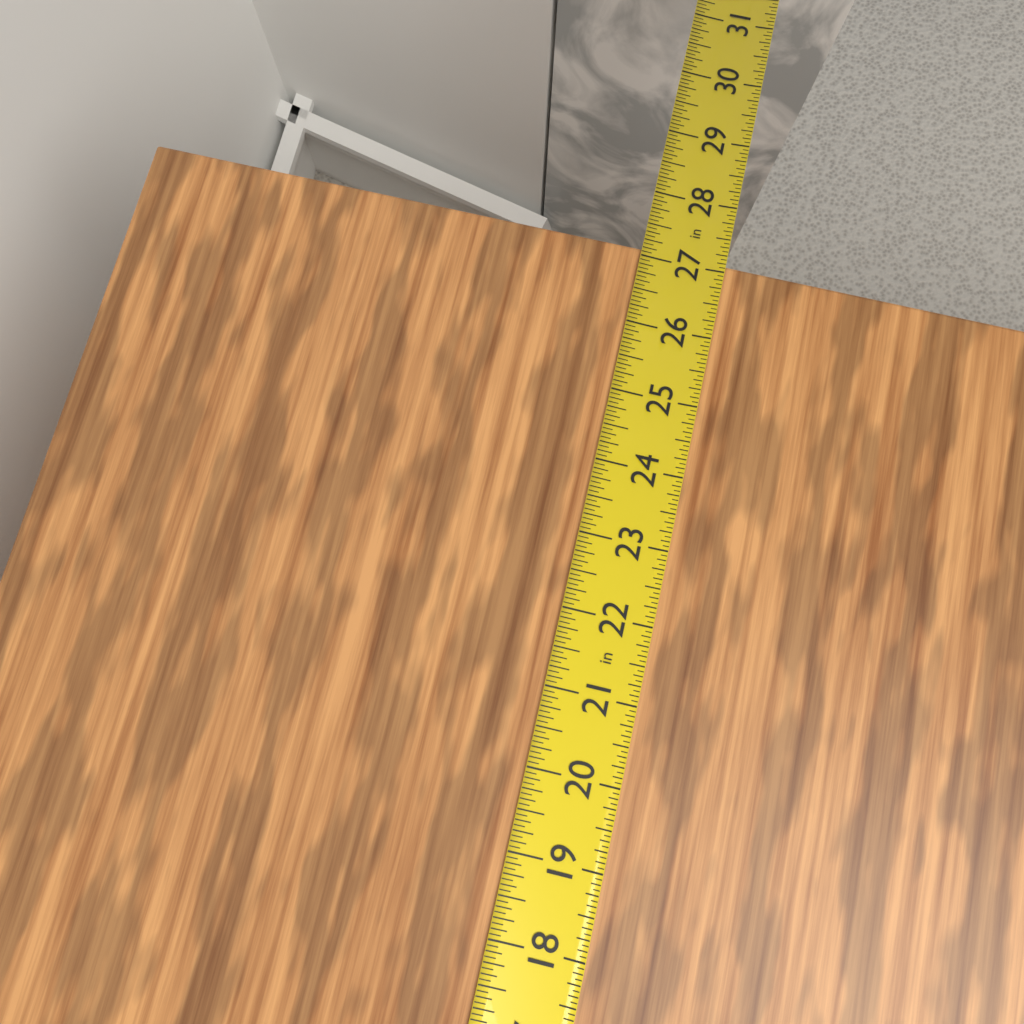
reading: 27.1250 in
